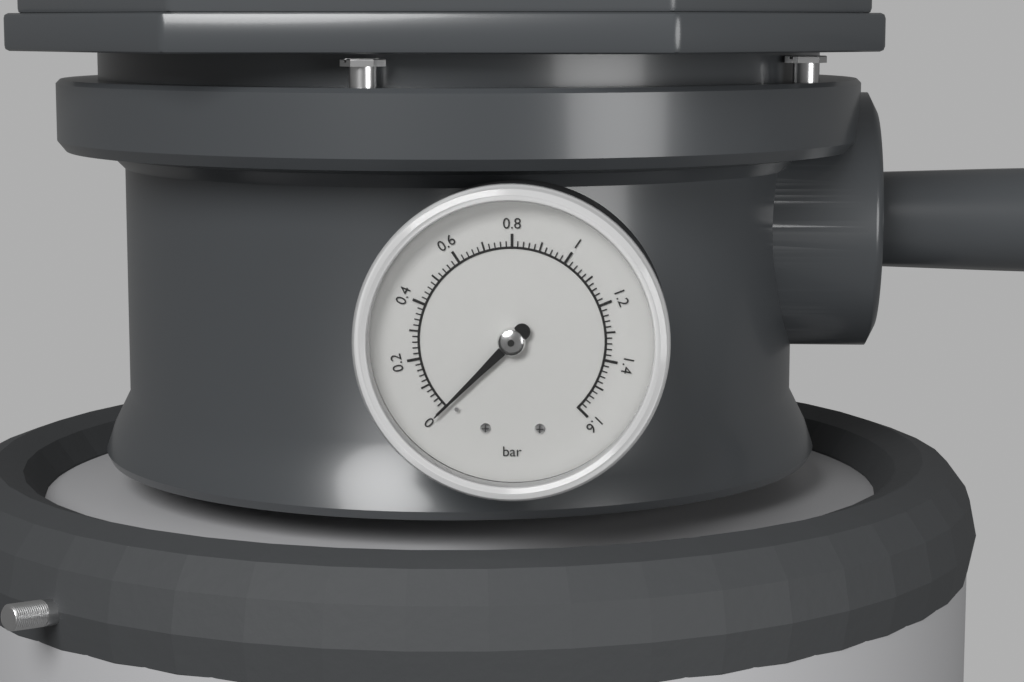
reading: 0.00 bar
